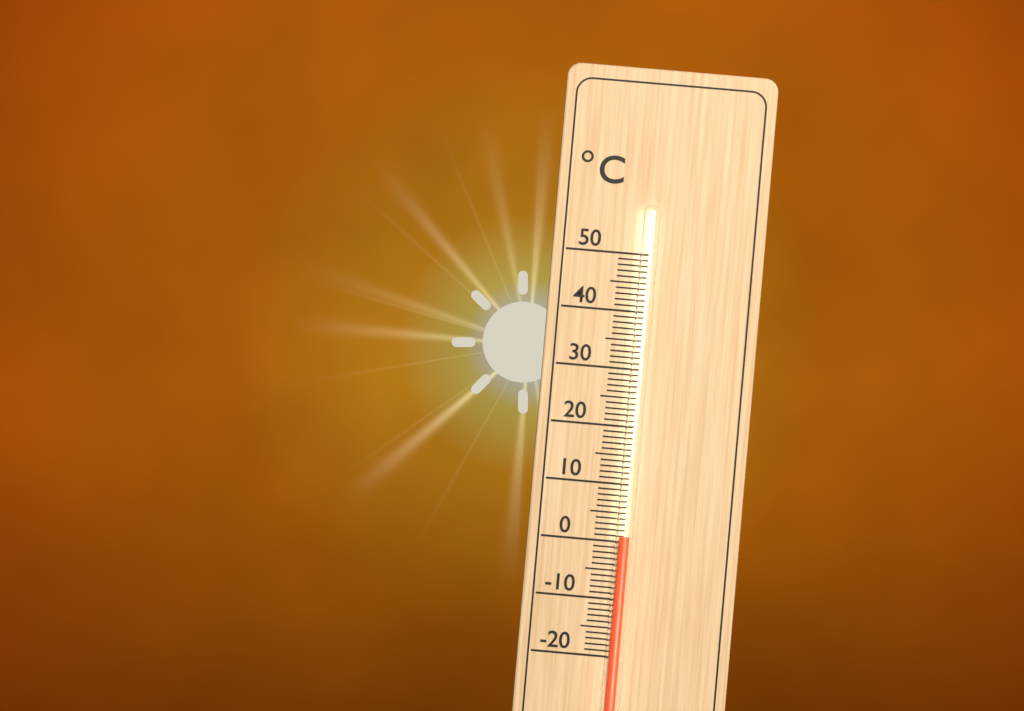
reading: 1 °C
